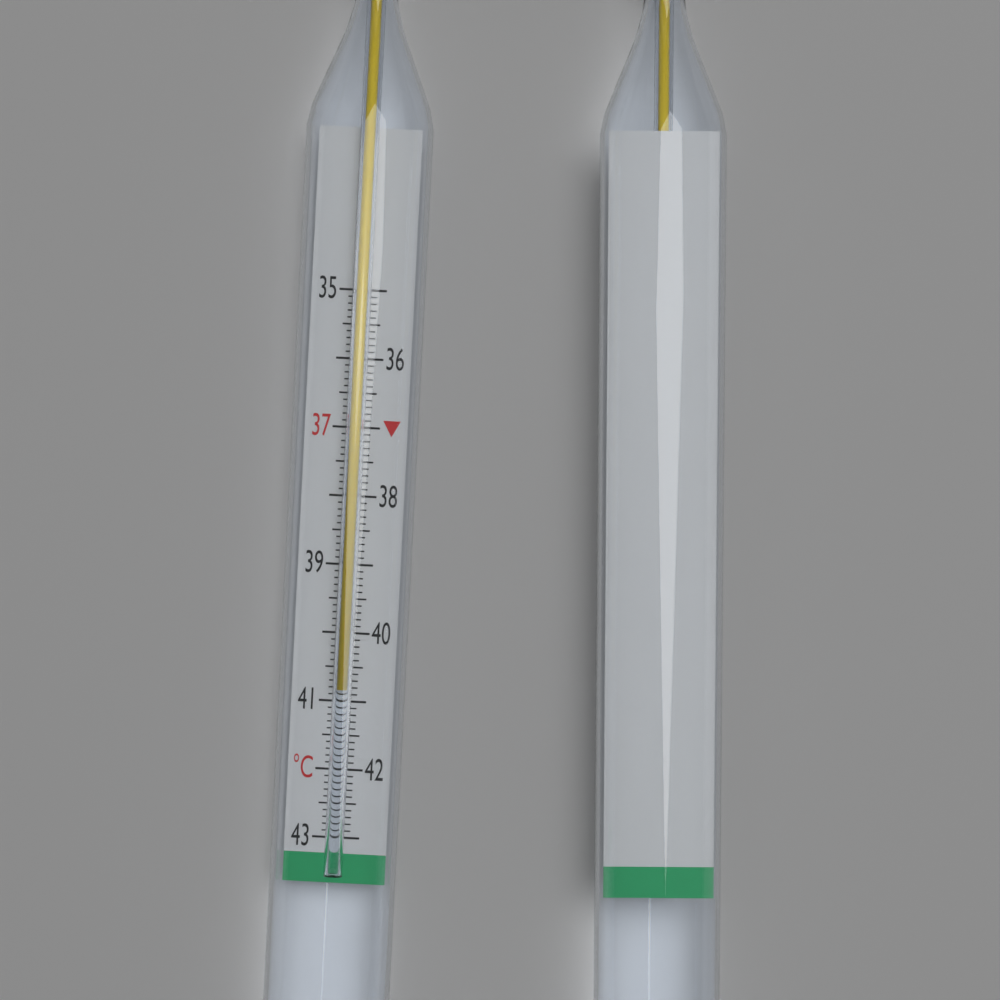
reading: 40.8 °C
